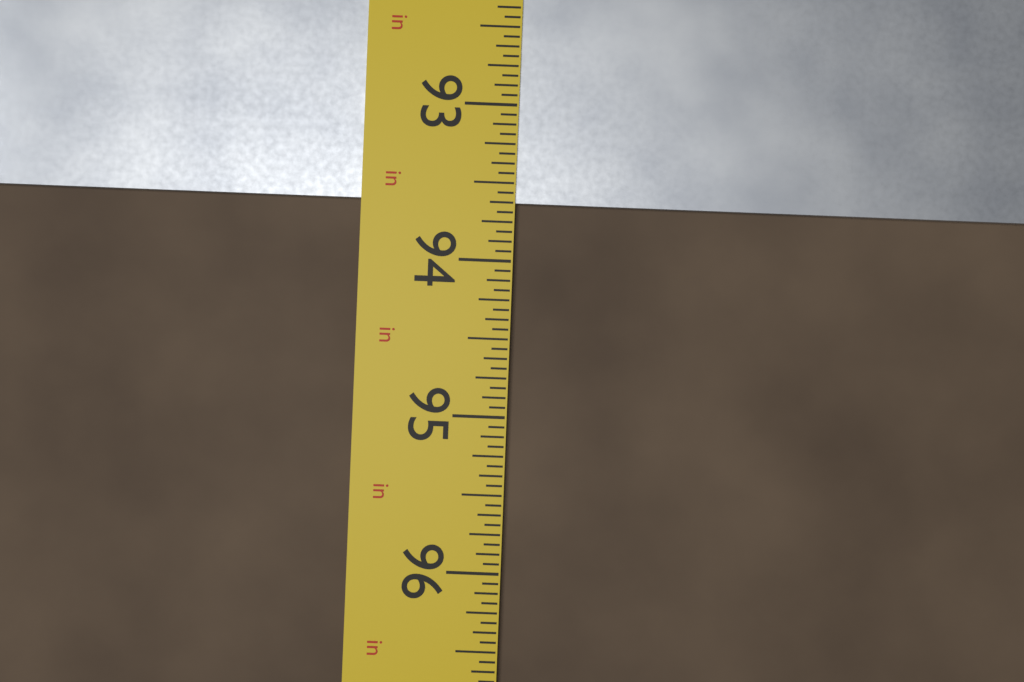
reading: 93.6250 in
